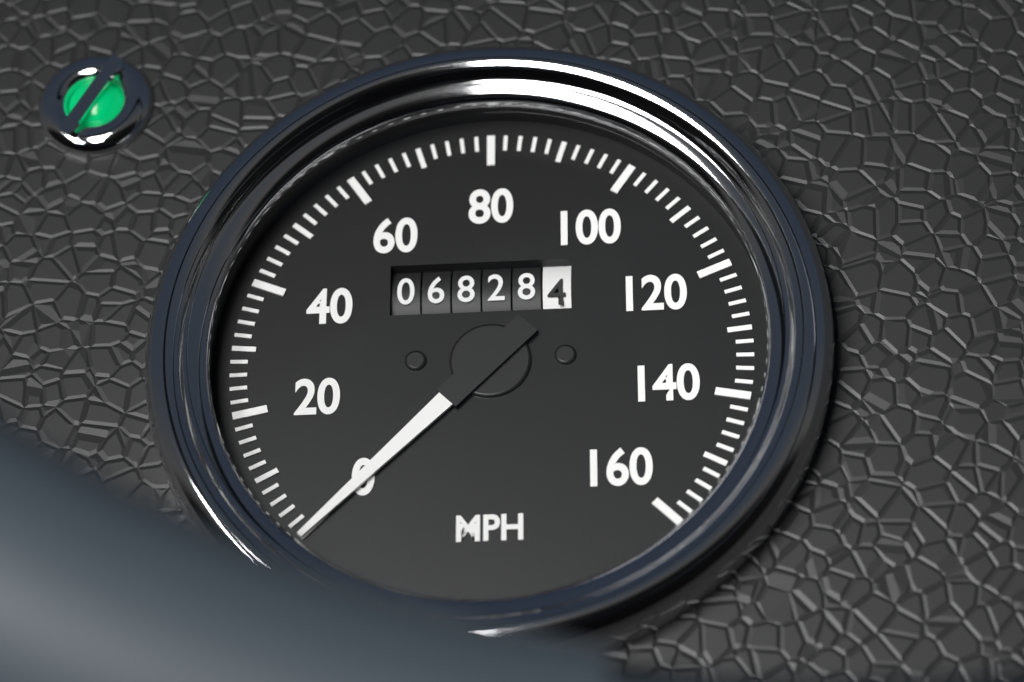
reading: 0 mph
